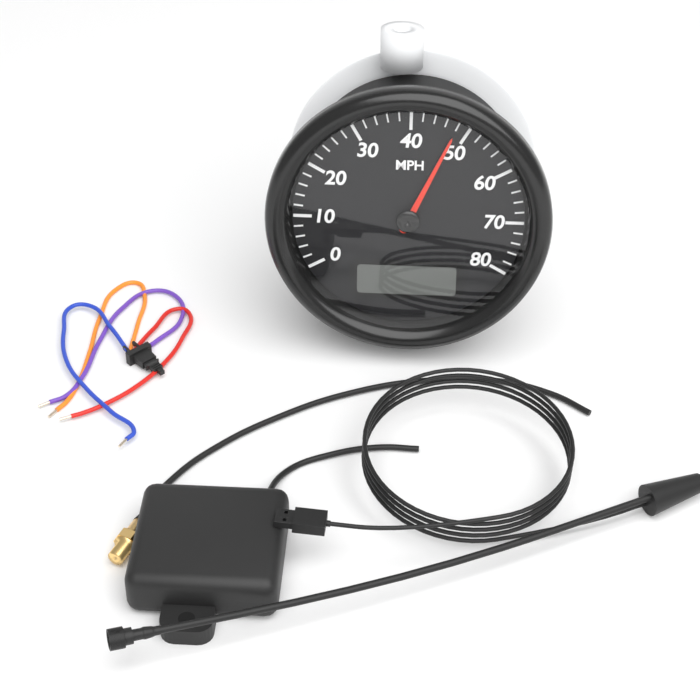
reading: 48 MPH
